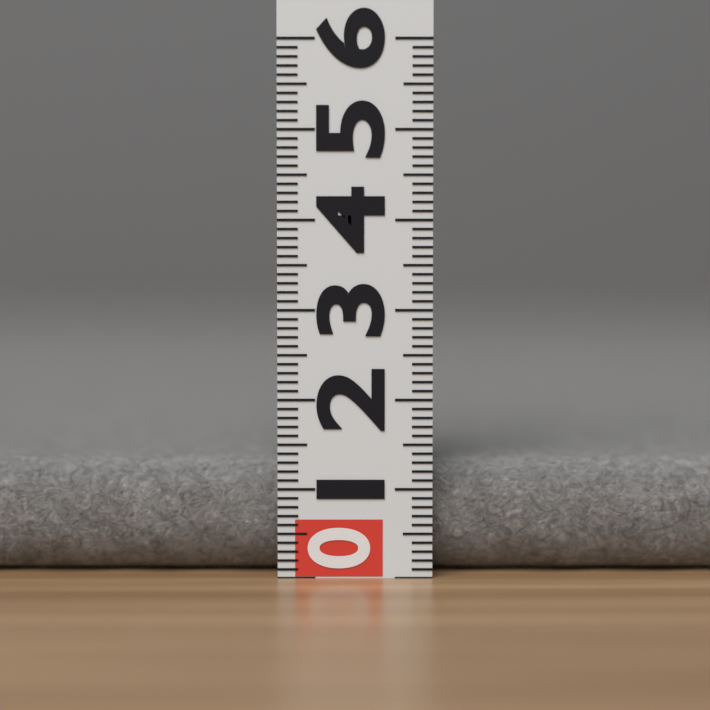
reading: 1.3 (no unit)
